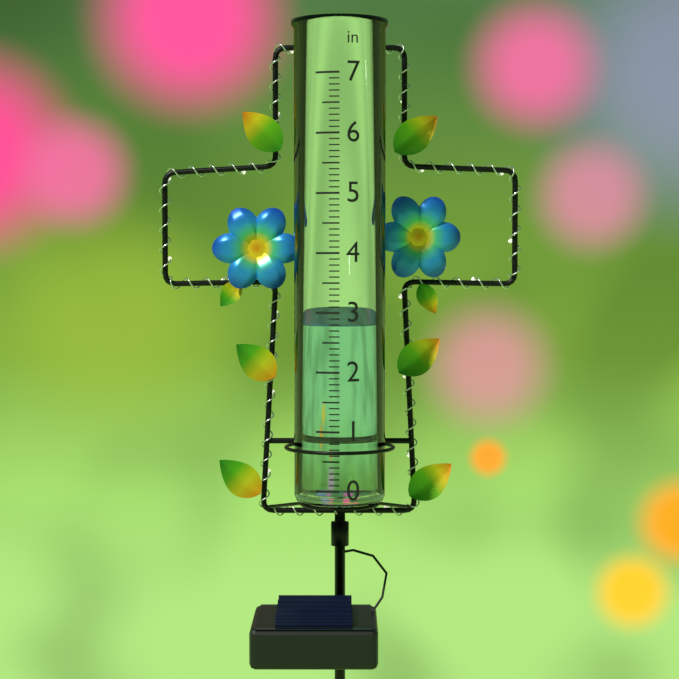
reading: 2.8 in
